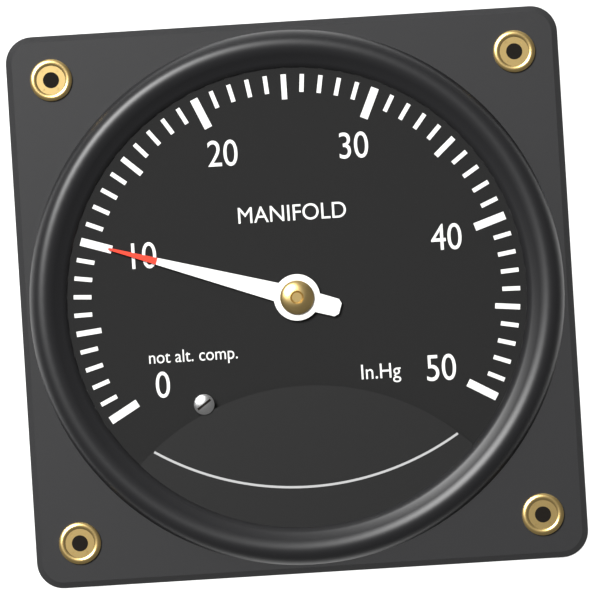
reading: 10 inHg
